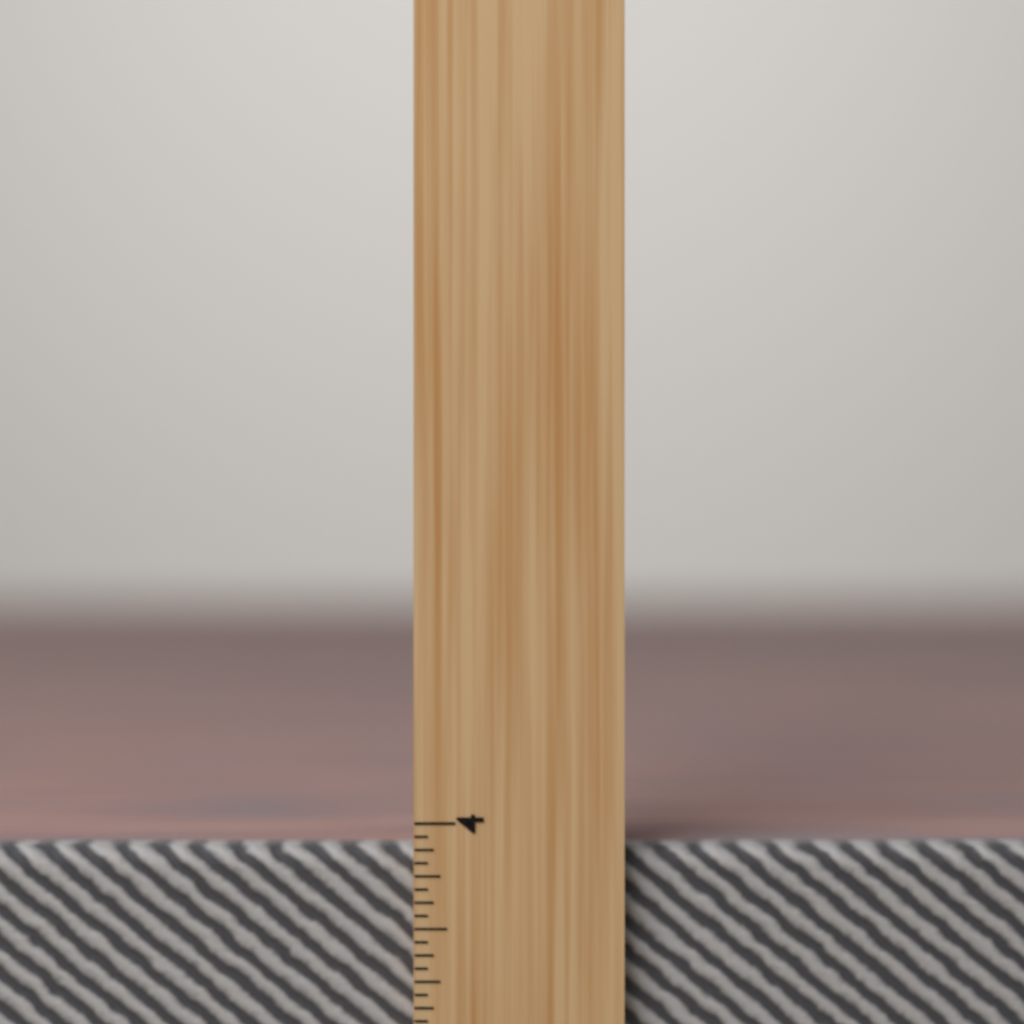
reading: 3.8750 inch
